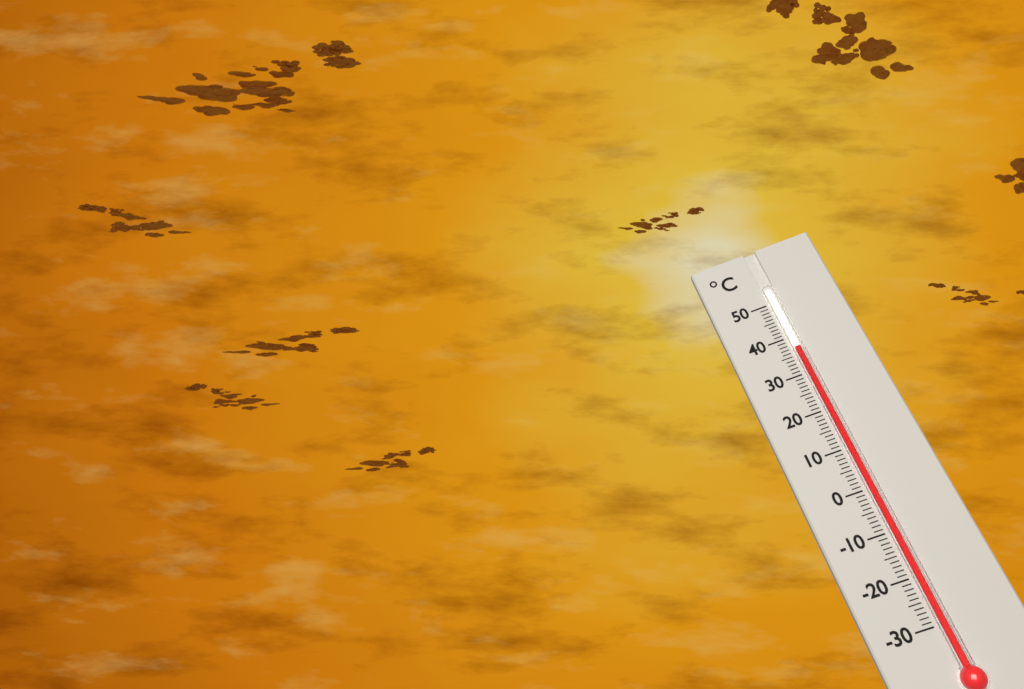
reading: 37 °C
